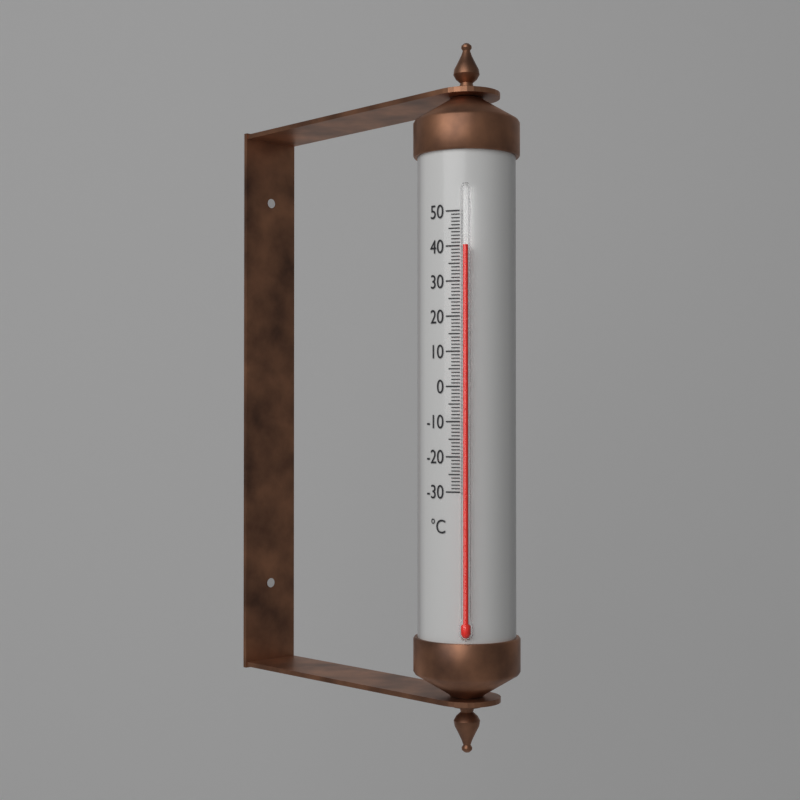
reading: 40 °C
